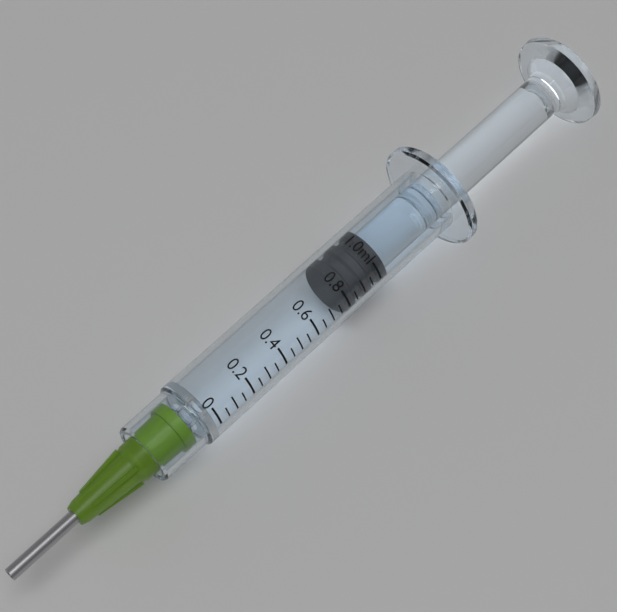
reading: 0.80 ml
